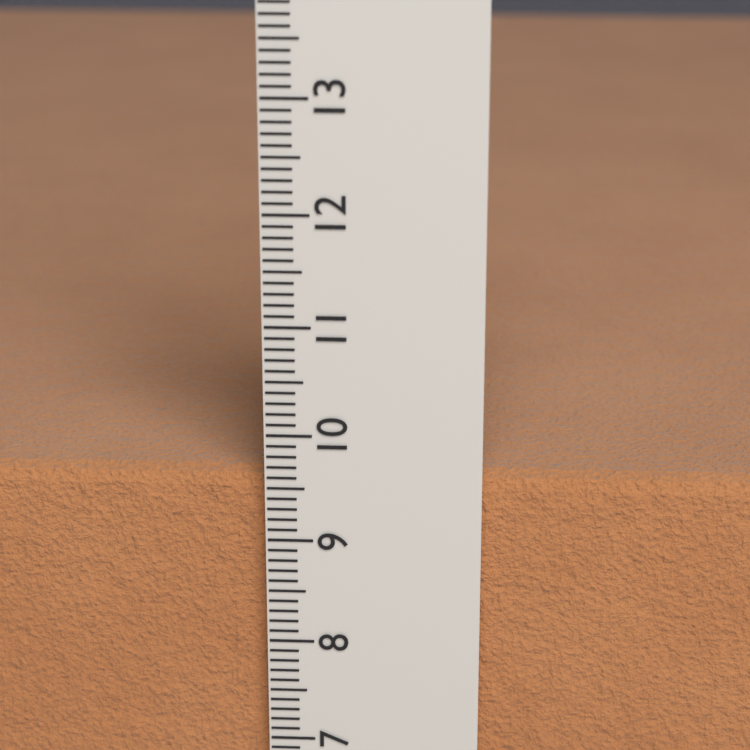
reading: 9.6 cm
